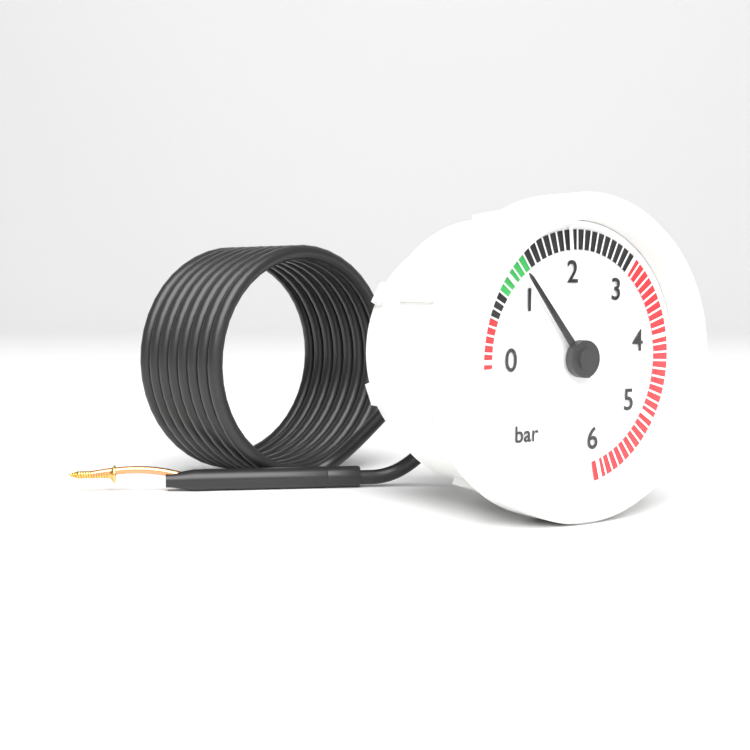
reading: 1.2 bar
